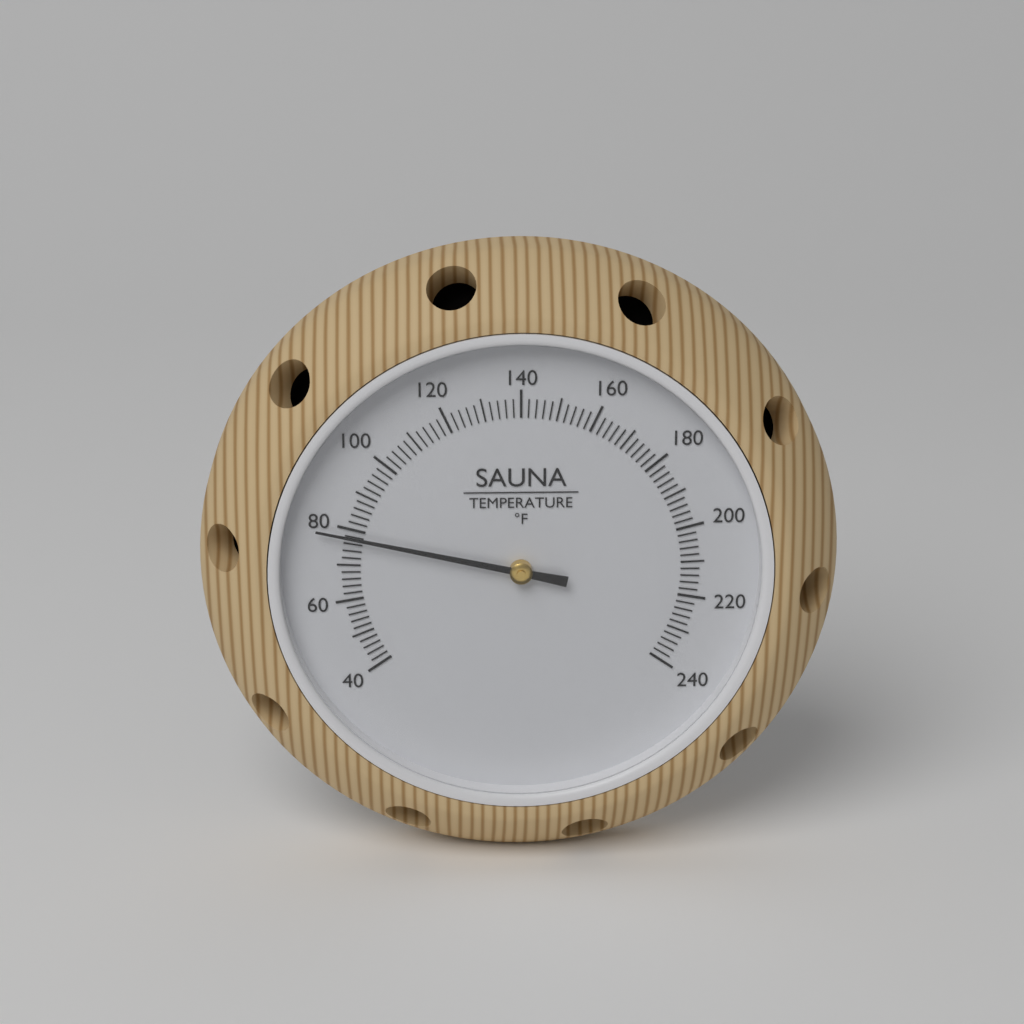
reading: 78 °F
